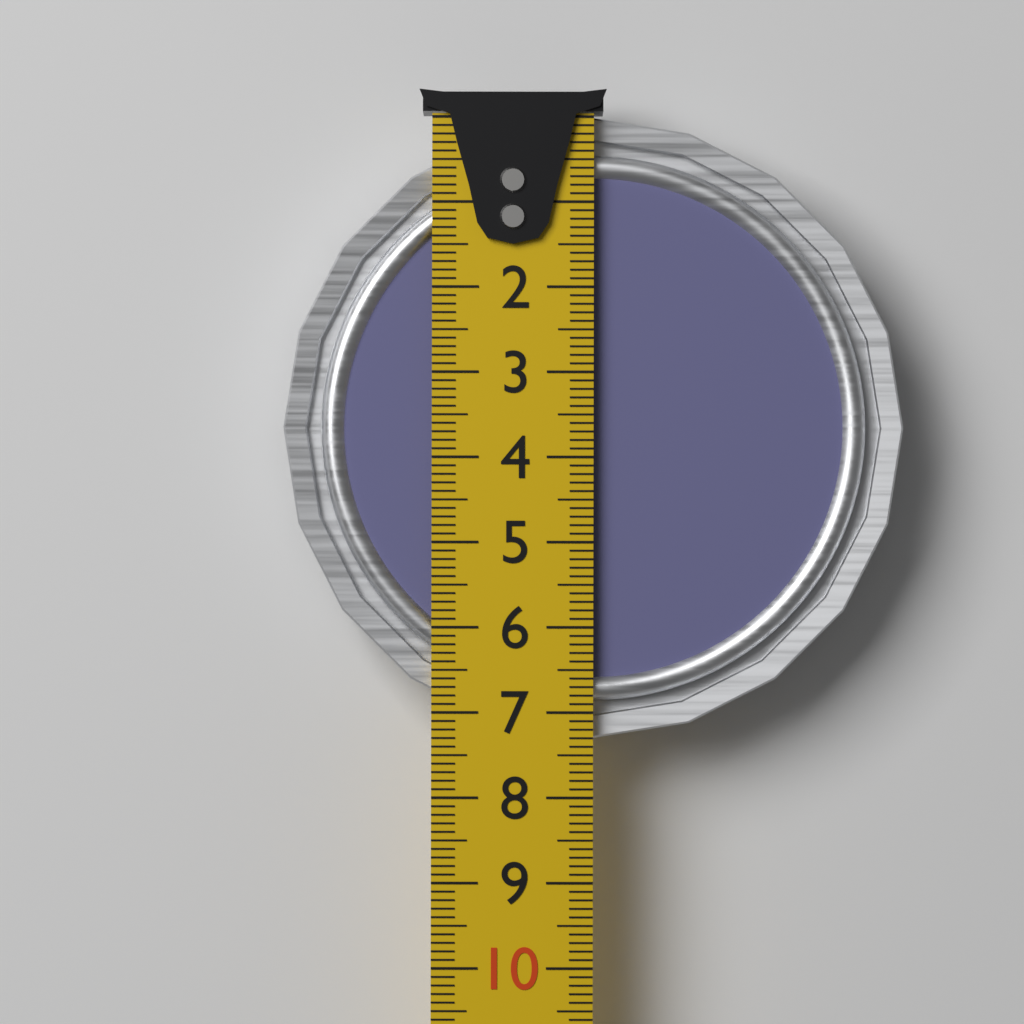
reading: 7.3 cm
